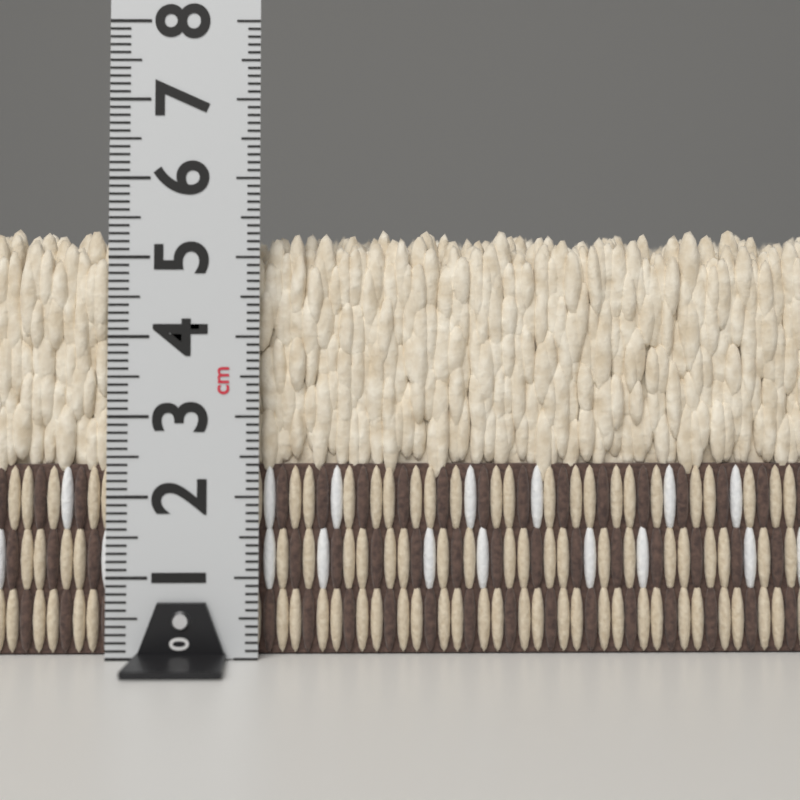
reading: 5.4 cm
